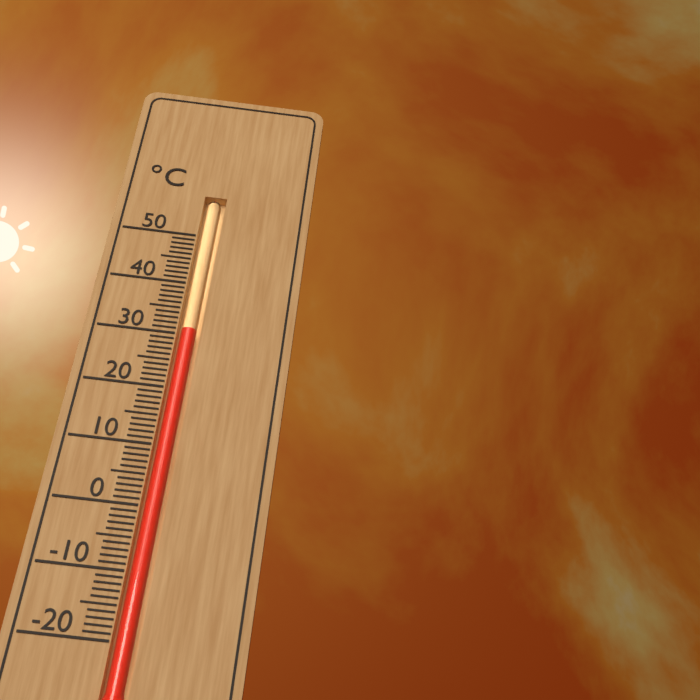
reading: 31 °C
